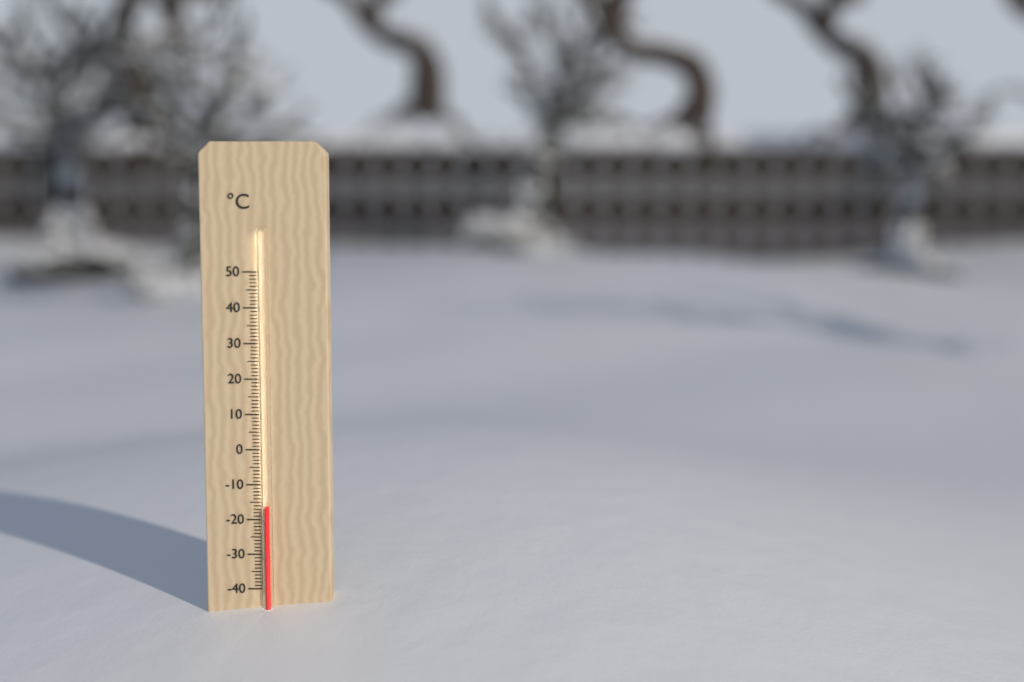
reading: -16 °C
